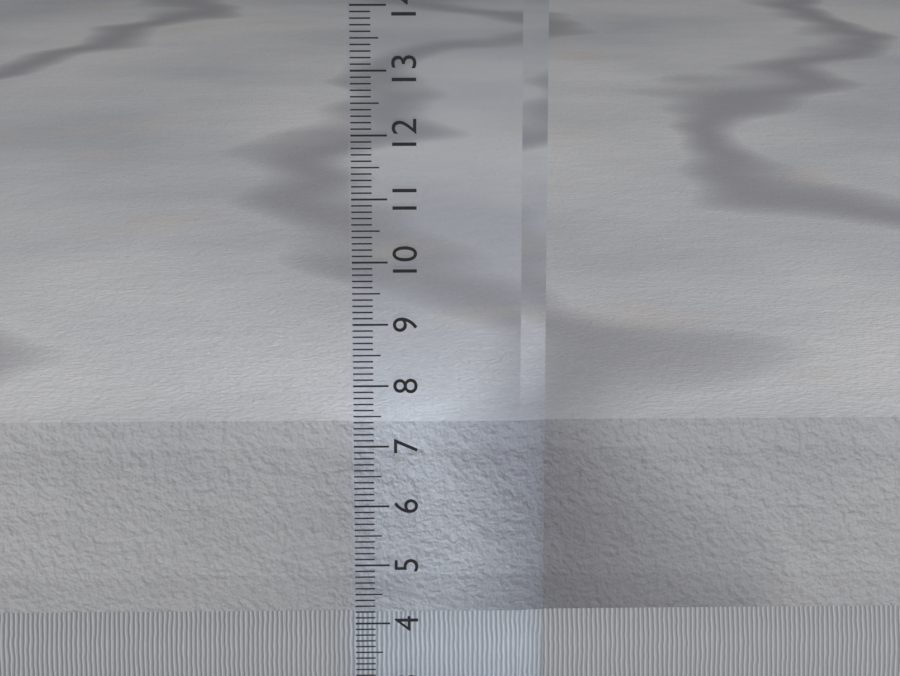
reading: 7.3 cm
